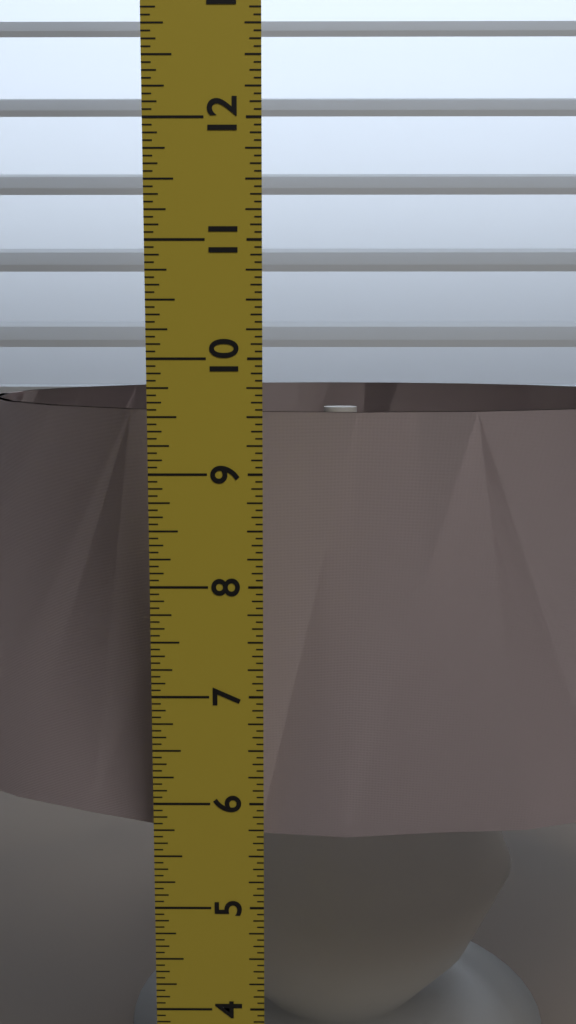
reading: 9.4375 in
